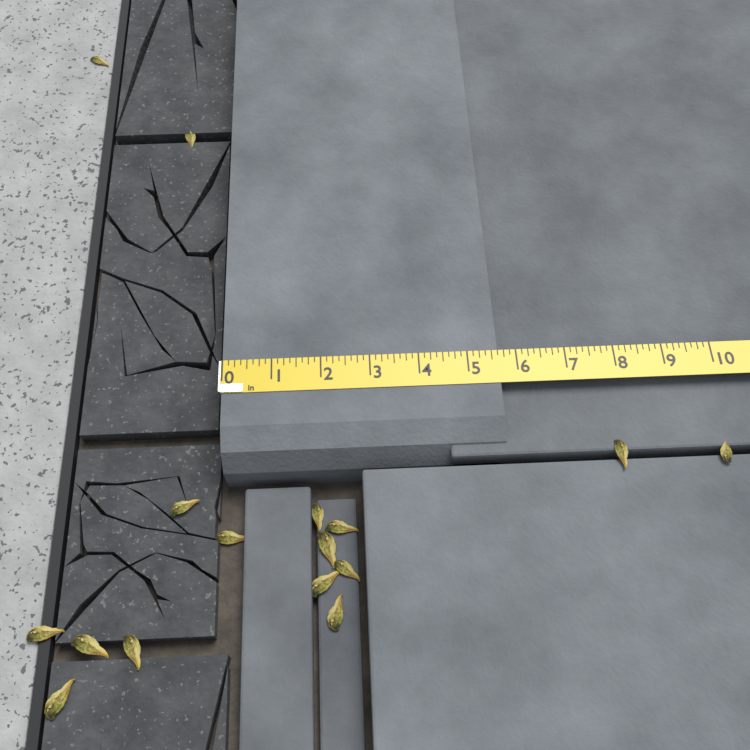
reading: 5.625 in
